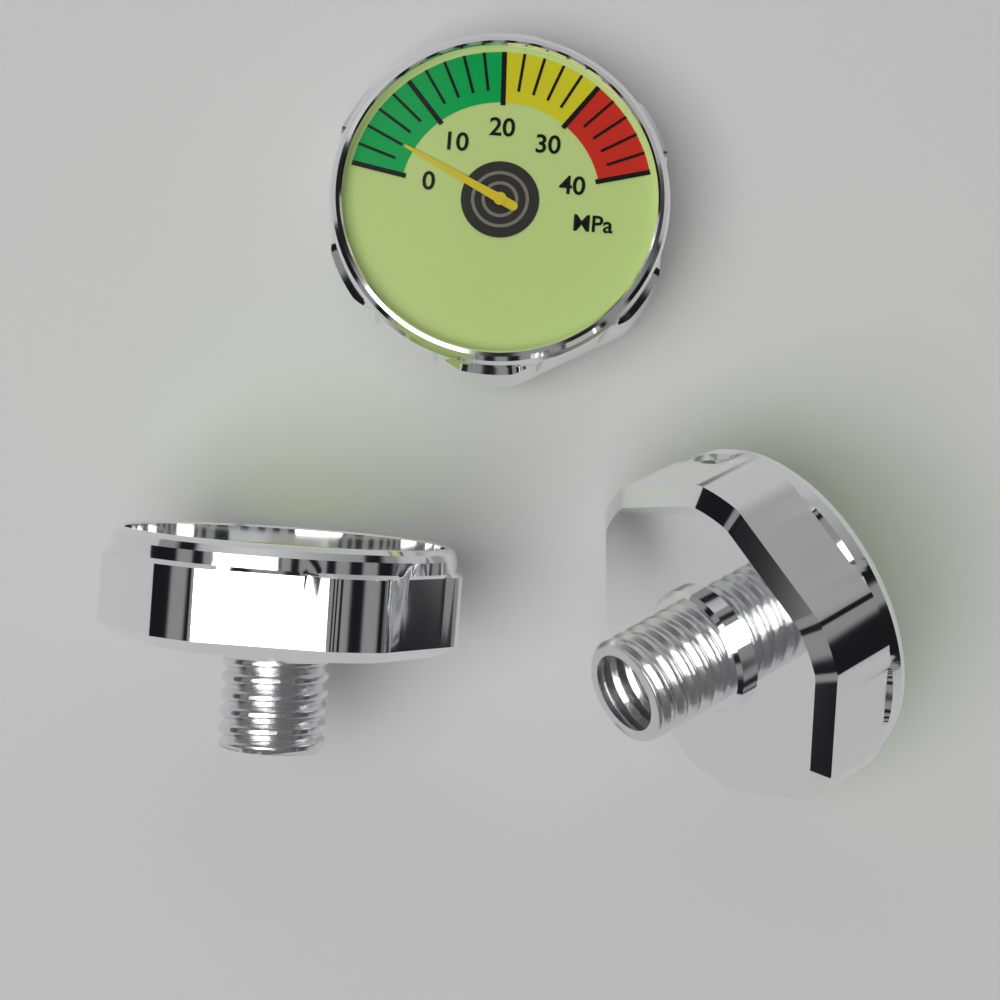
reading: 4 MPa
